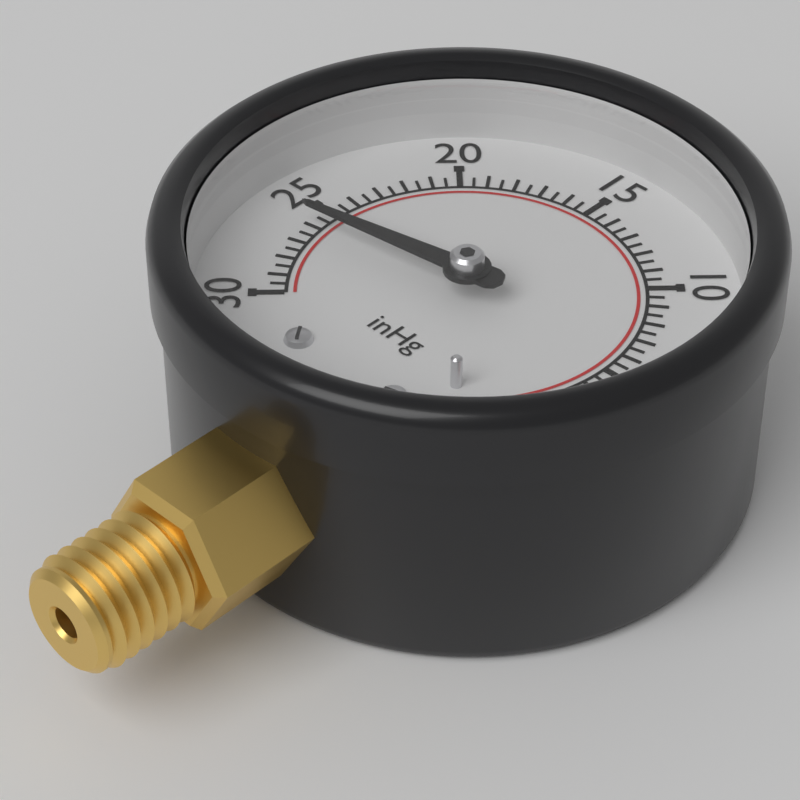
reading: 26.0 inHg
